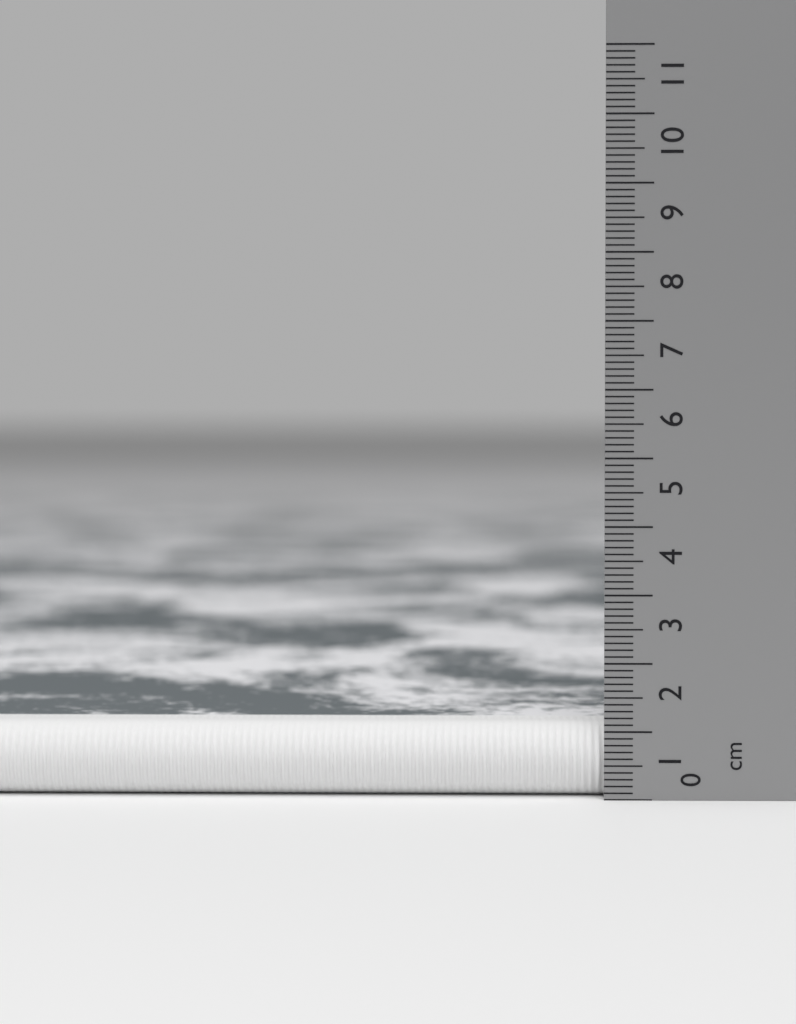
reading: 1.1 cm
